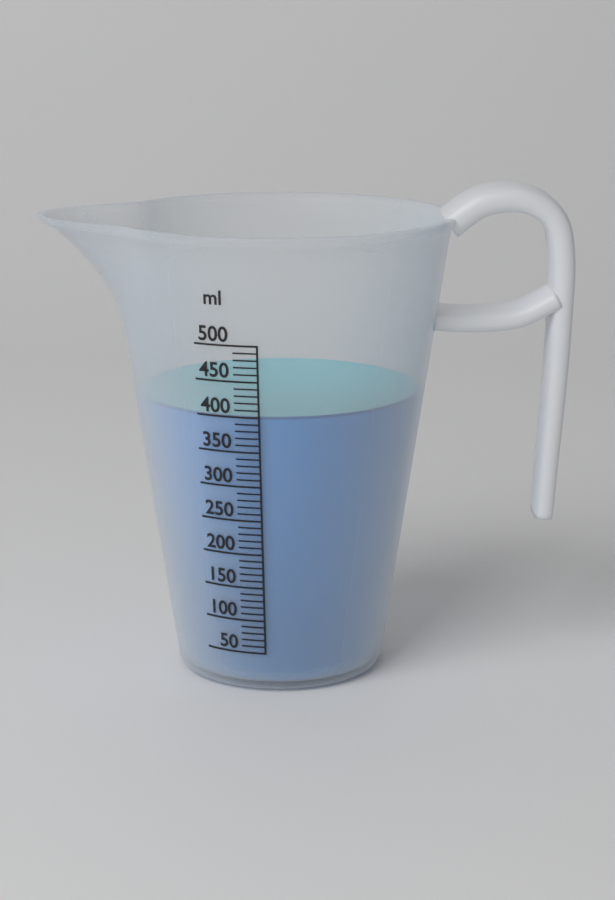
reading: 400 ml
